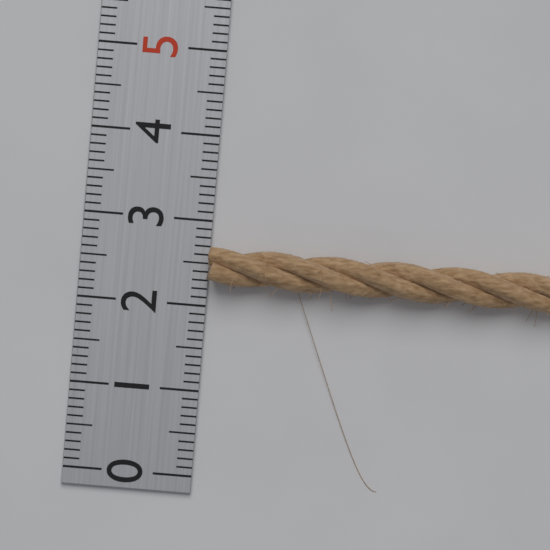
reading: 2.7 (no unit)
